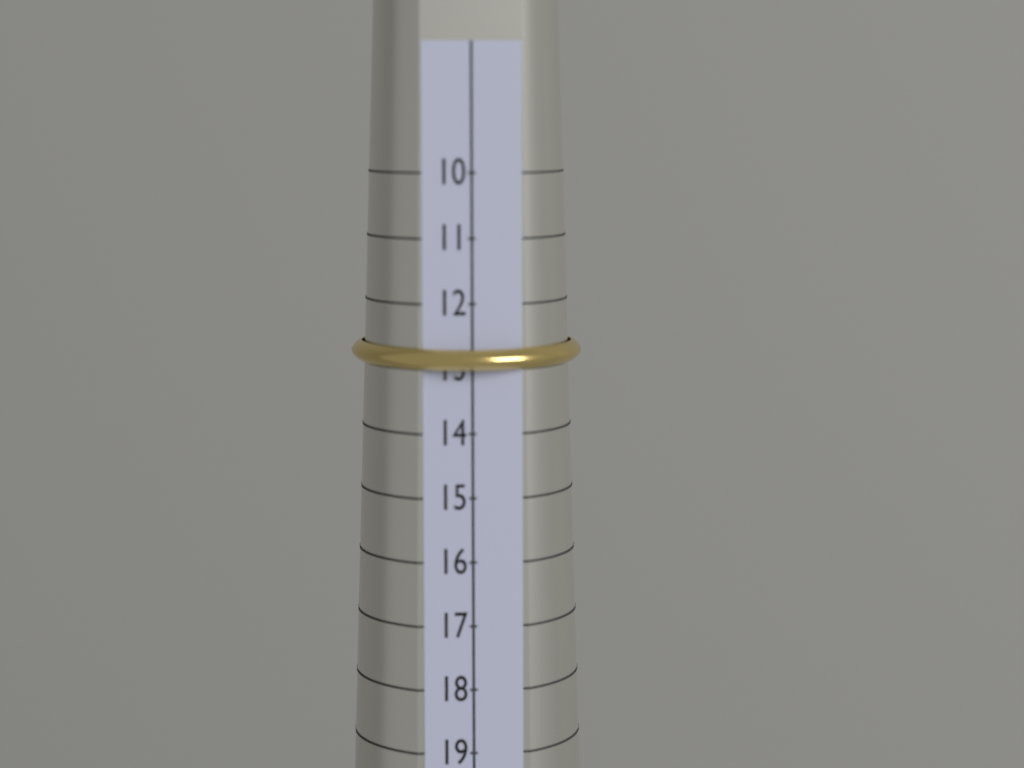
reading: 13 (no unit)
